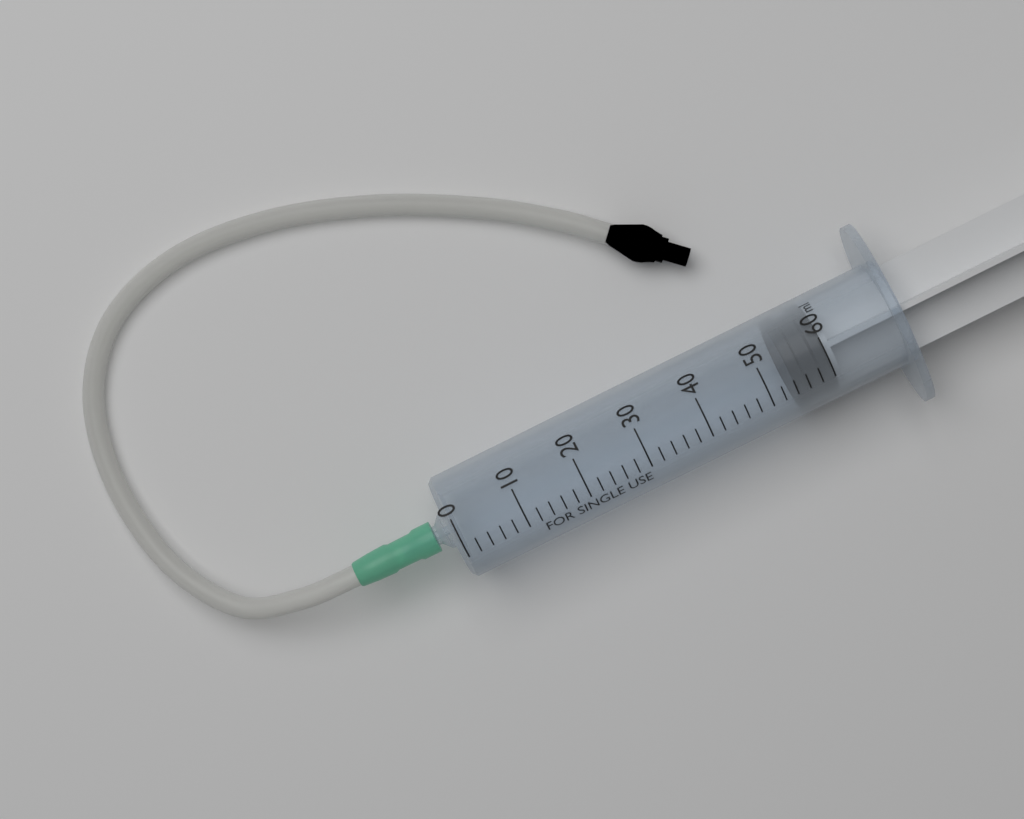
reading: 54 ml
